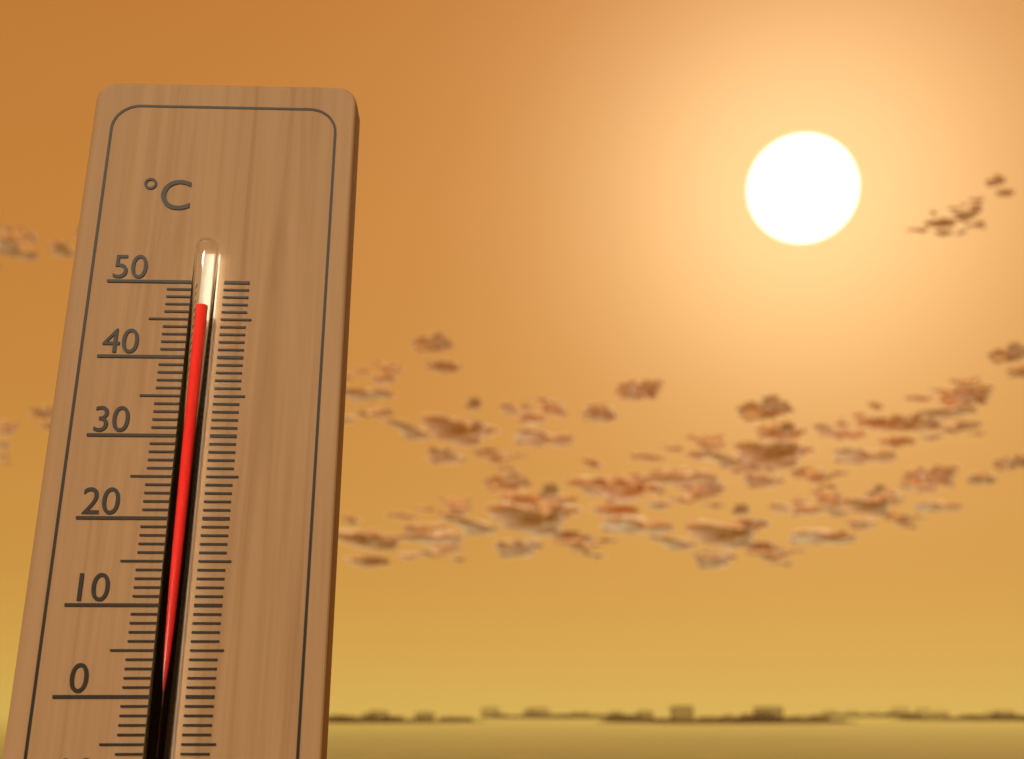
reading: 46 °C
